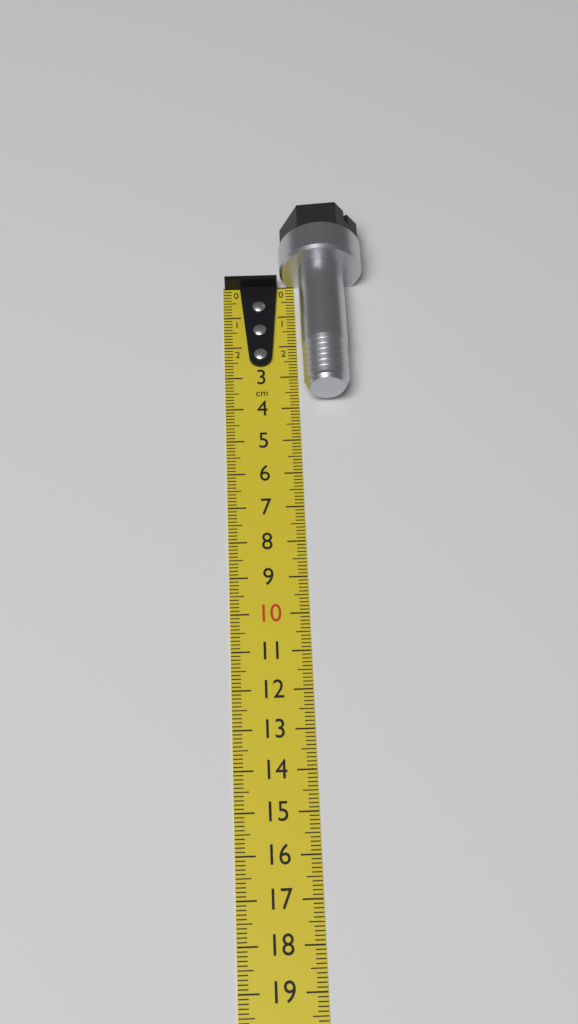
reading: 3.8 cm
